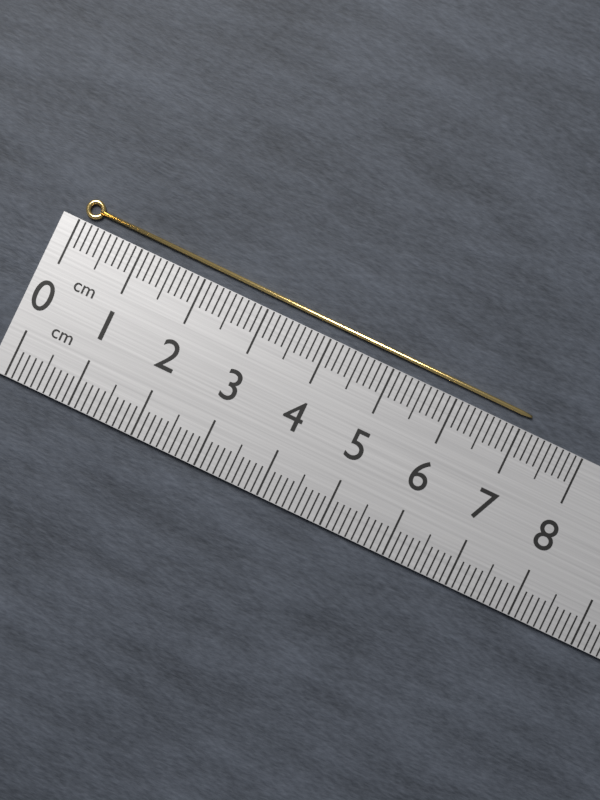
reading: 7.1 cm
